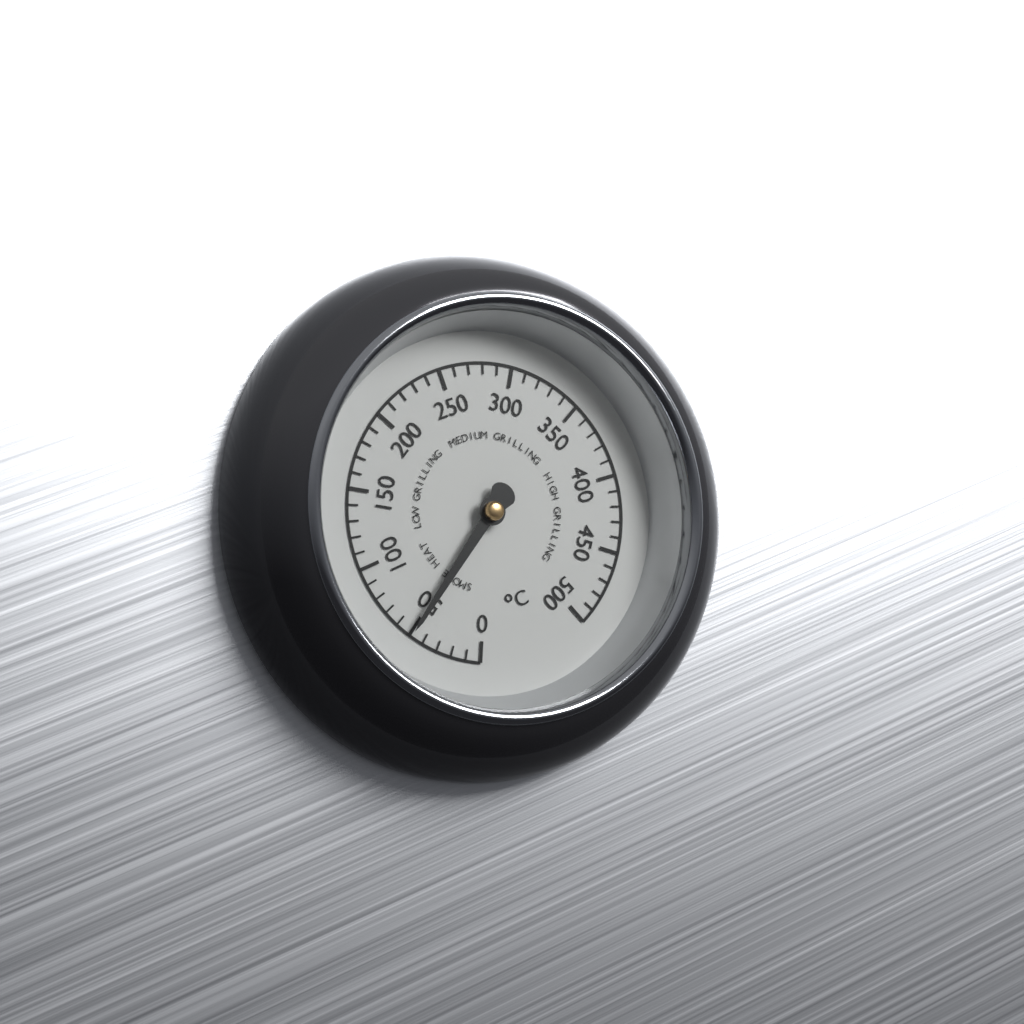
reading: 50 °C
